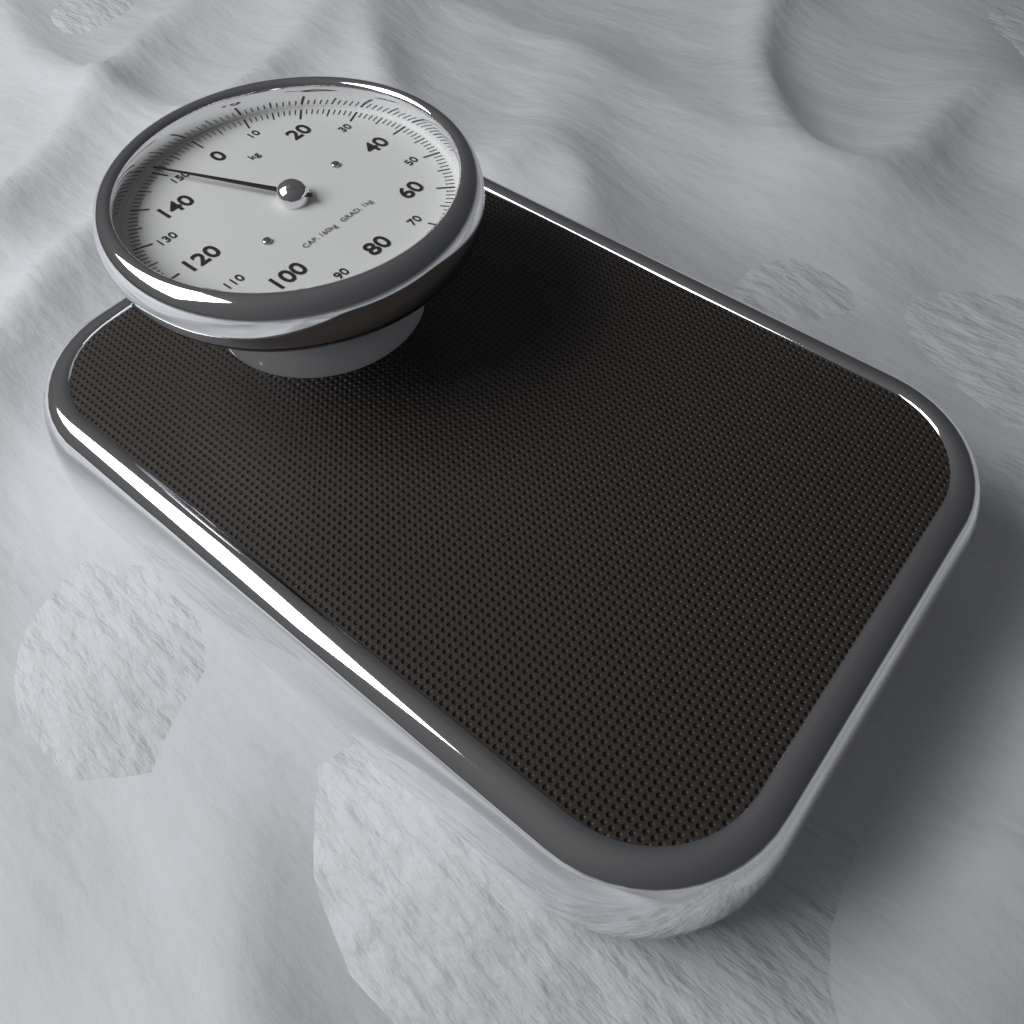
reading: 150 kg
